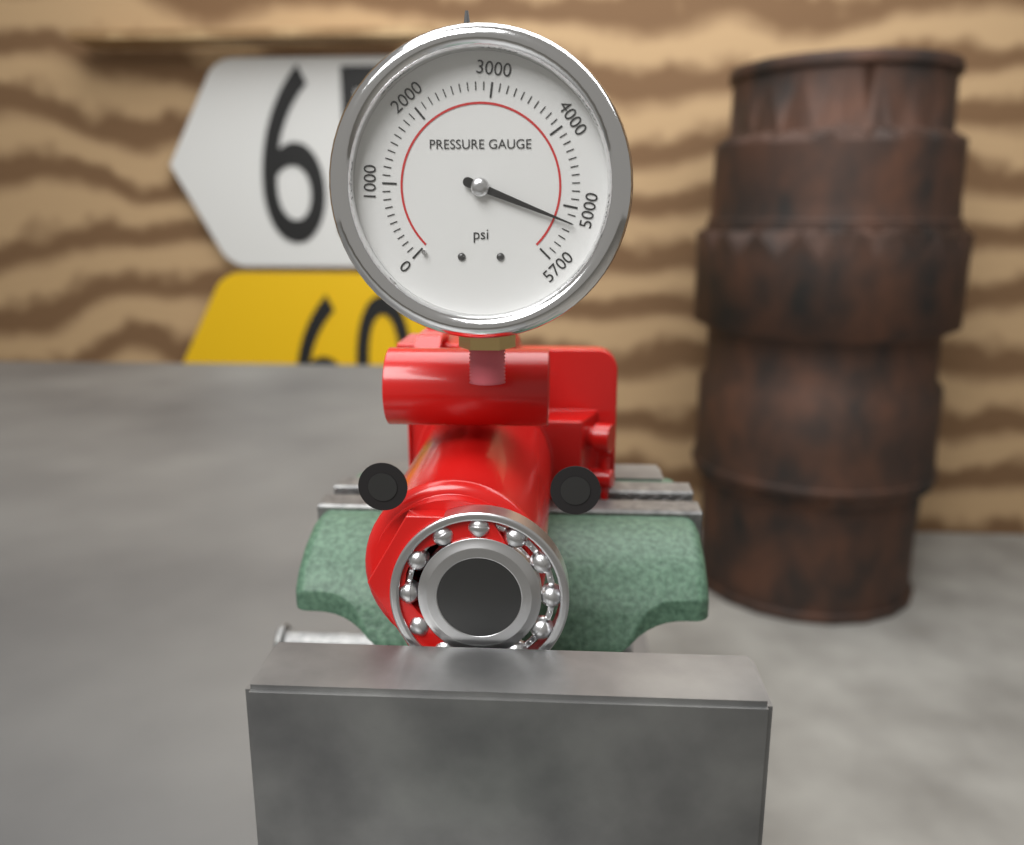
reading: 5200 psi
